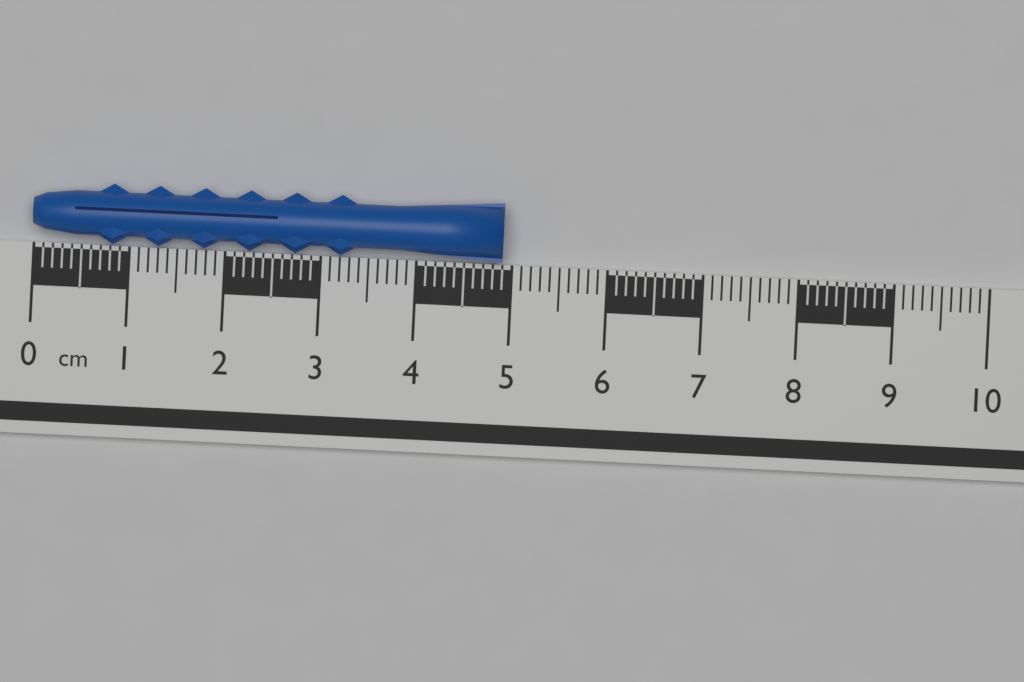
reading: 4.9 cm
